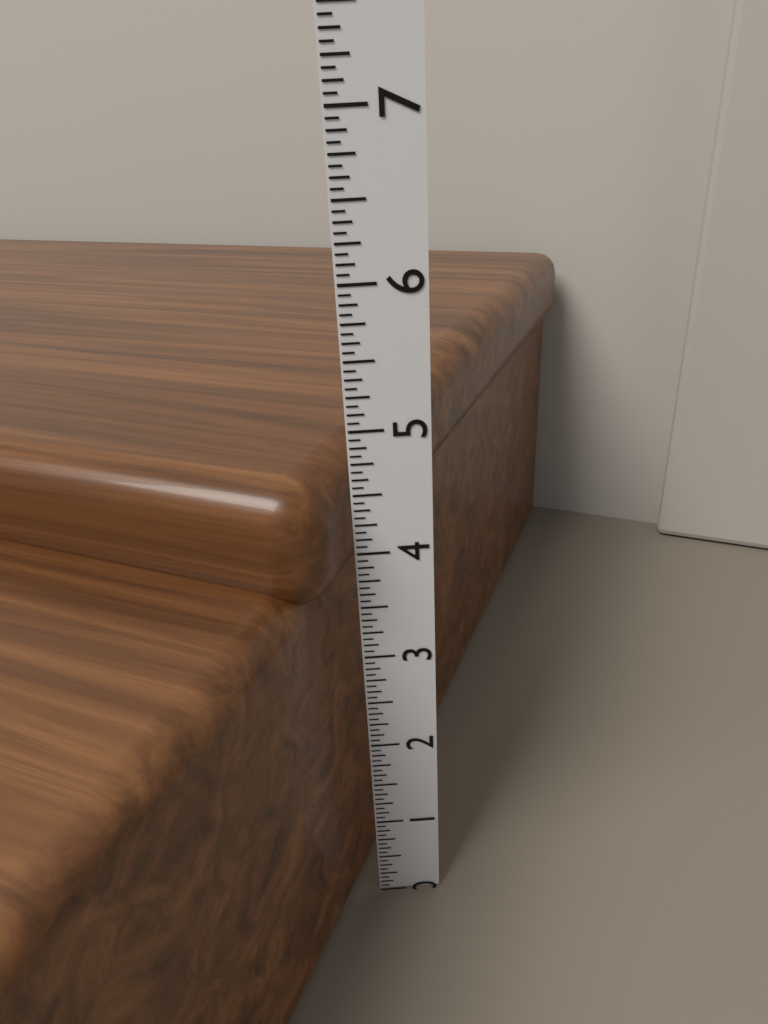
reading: 4.7500 in
